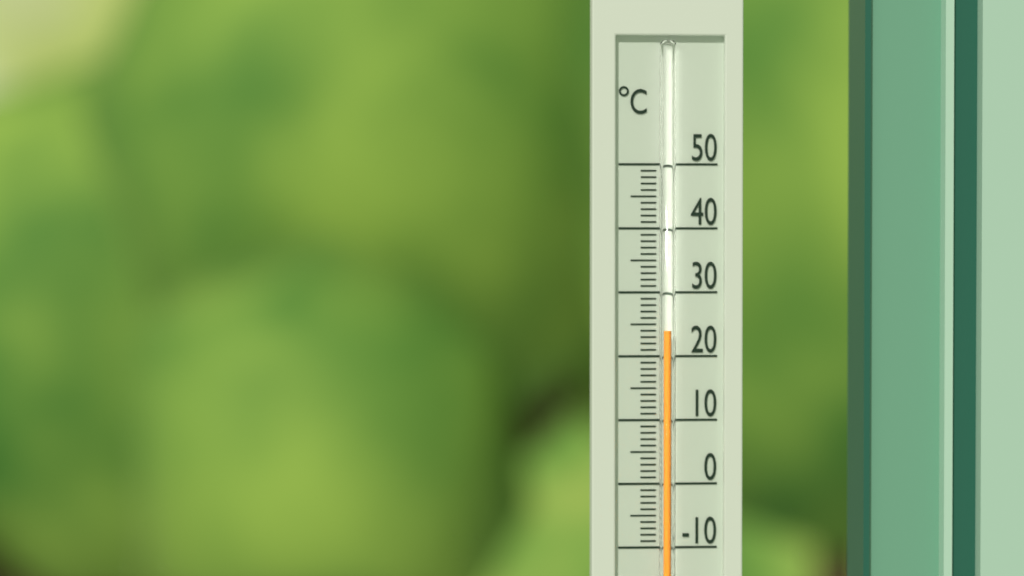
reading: 24 °C
